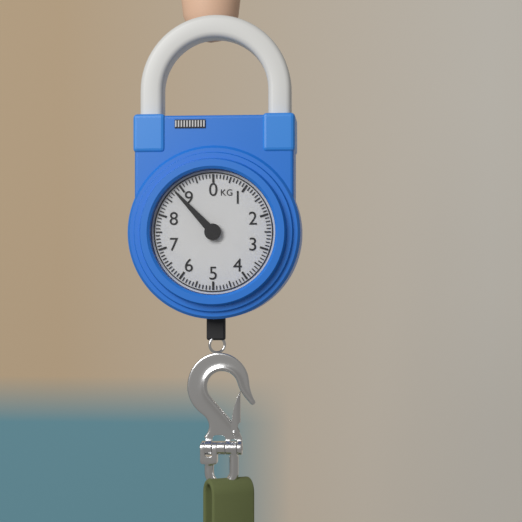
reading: 8.8 kg
